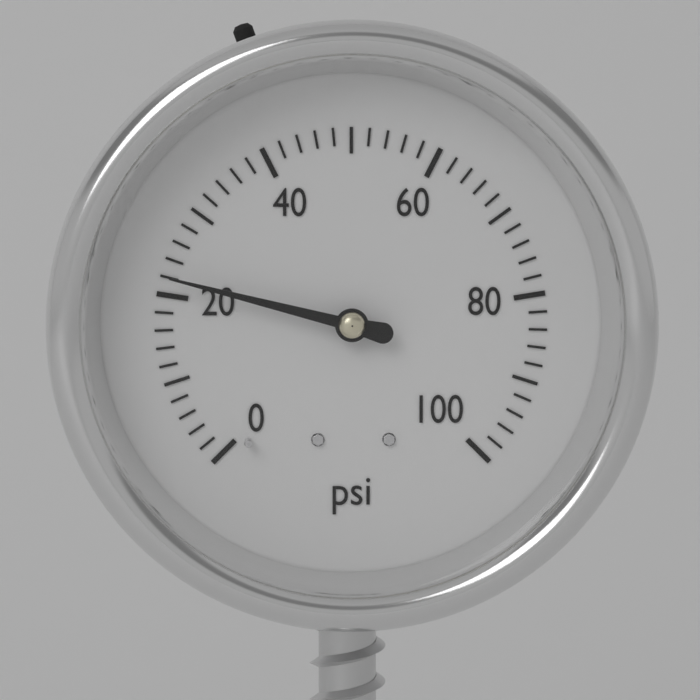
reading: 22 psi
